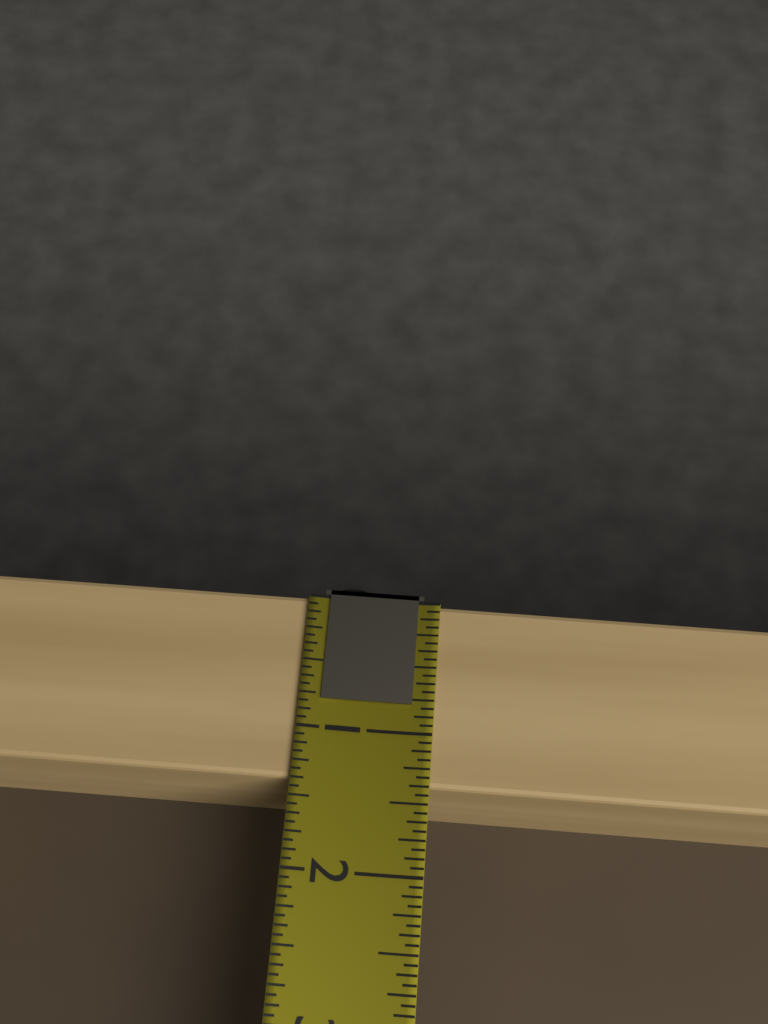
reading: 1.3750 (no unit)
